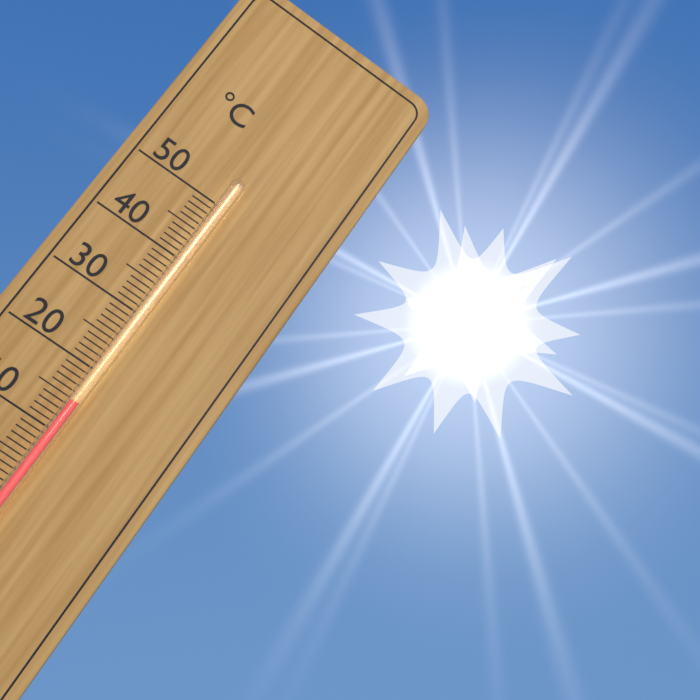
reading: 15 °C
